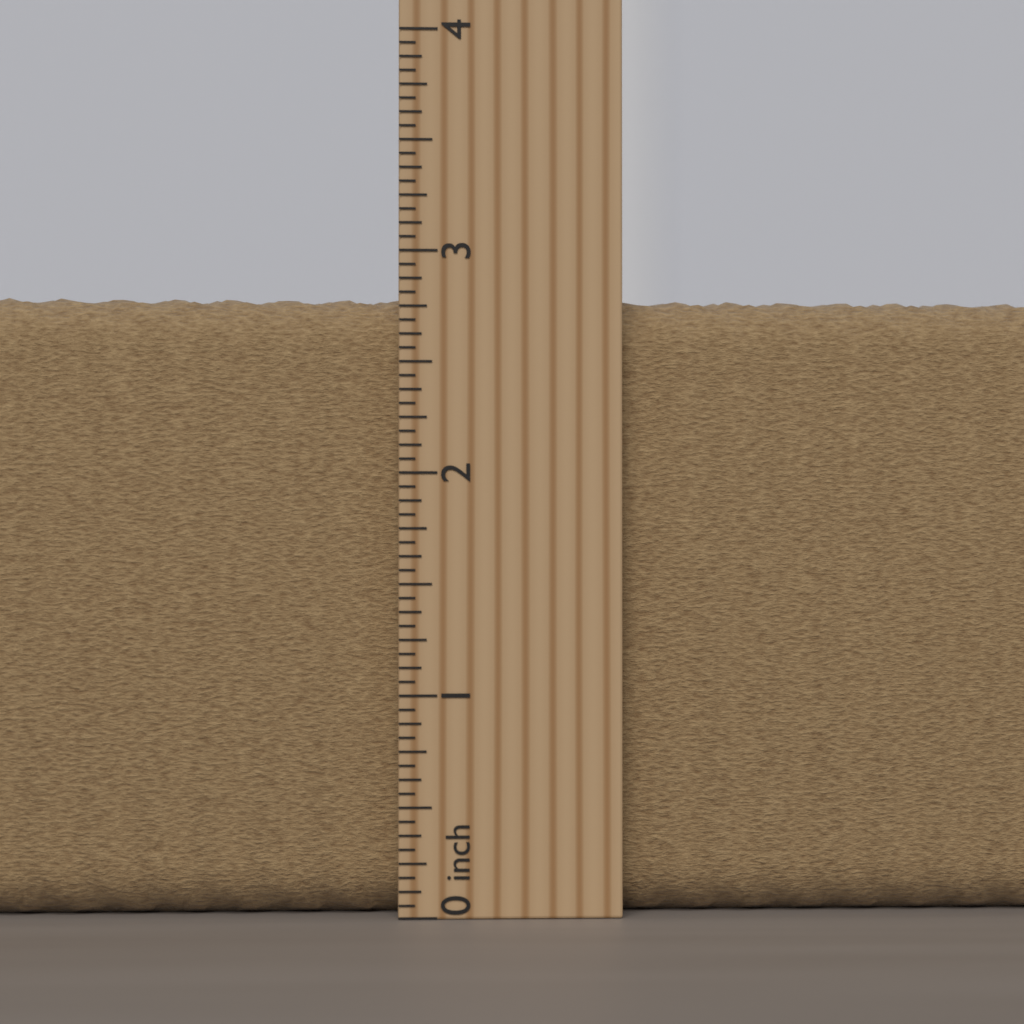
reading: 2.8125 inch
